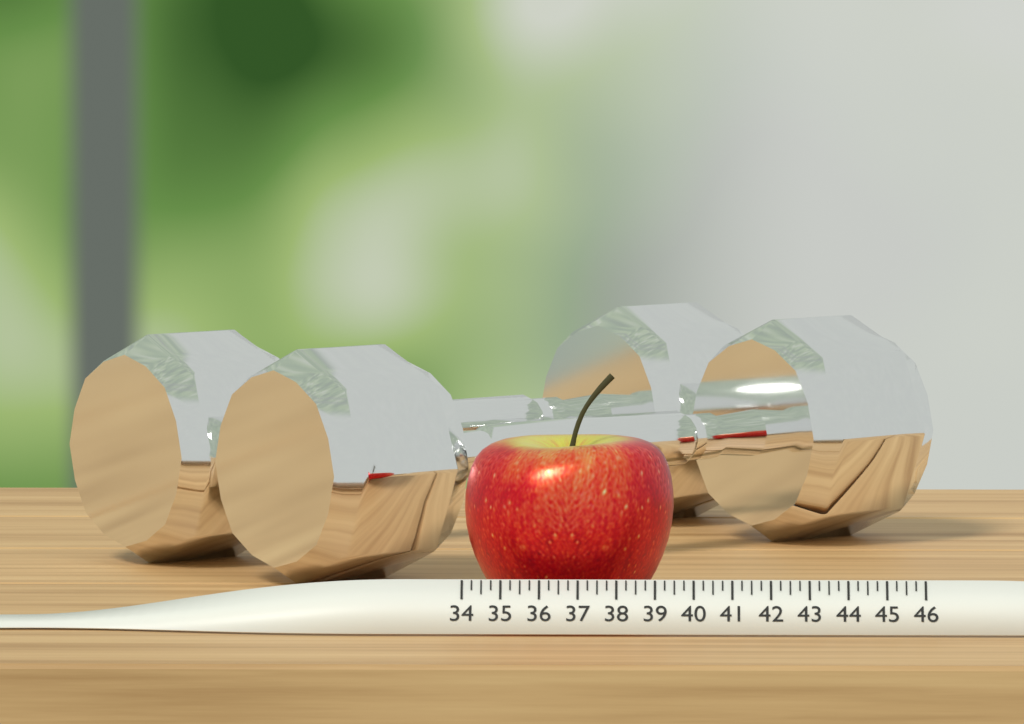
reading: 39.50 (no unit)
